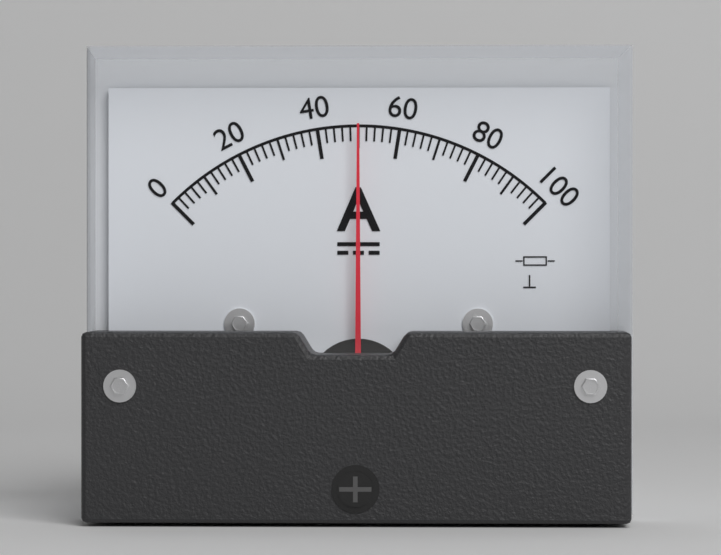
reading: 50 A
